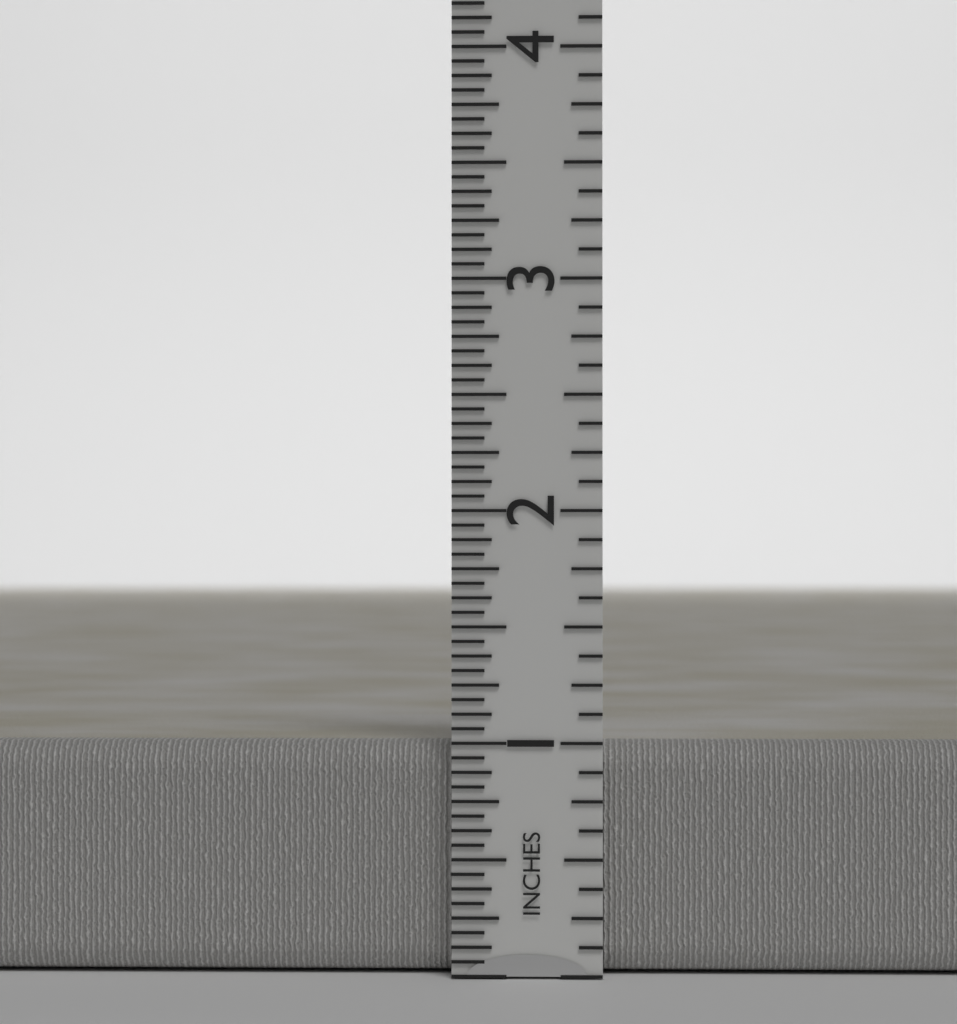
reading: 1.0000 in
